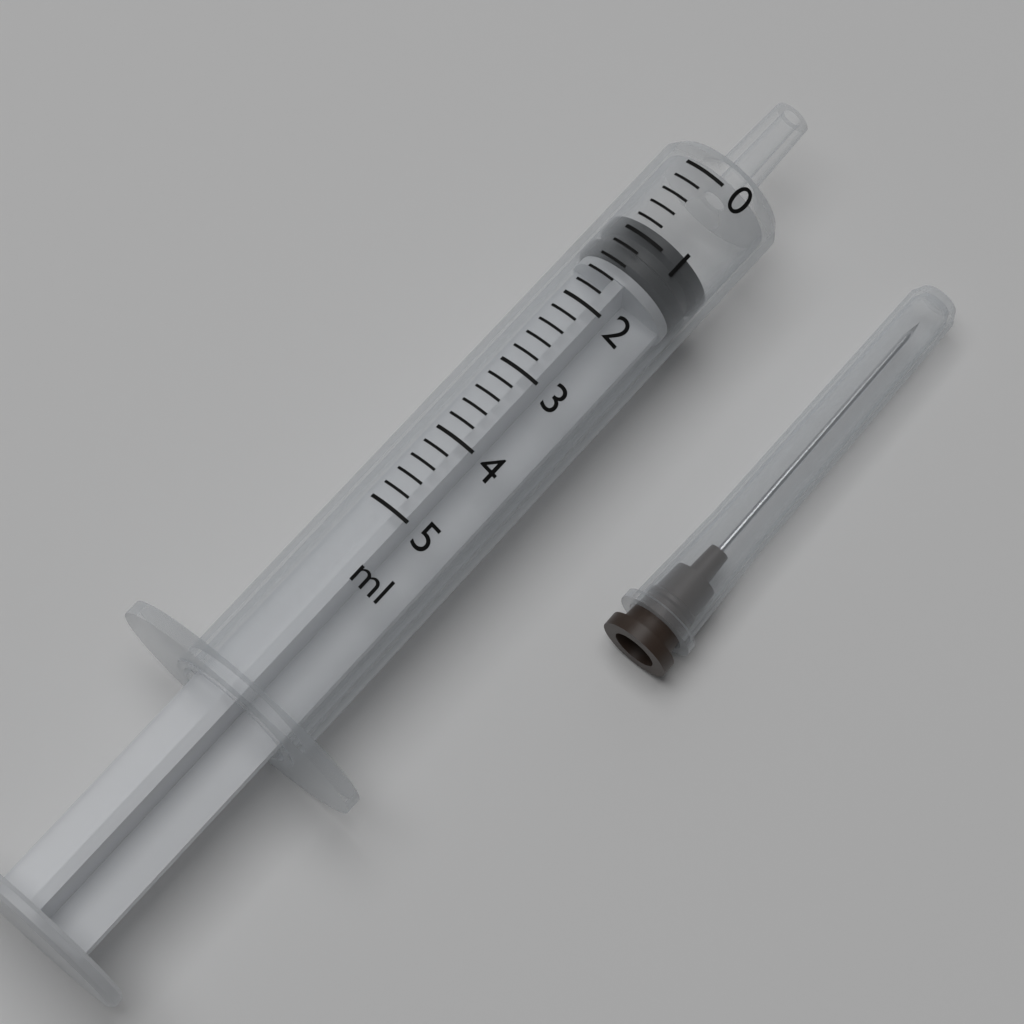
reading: 0.8 ml
